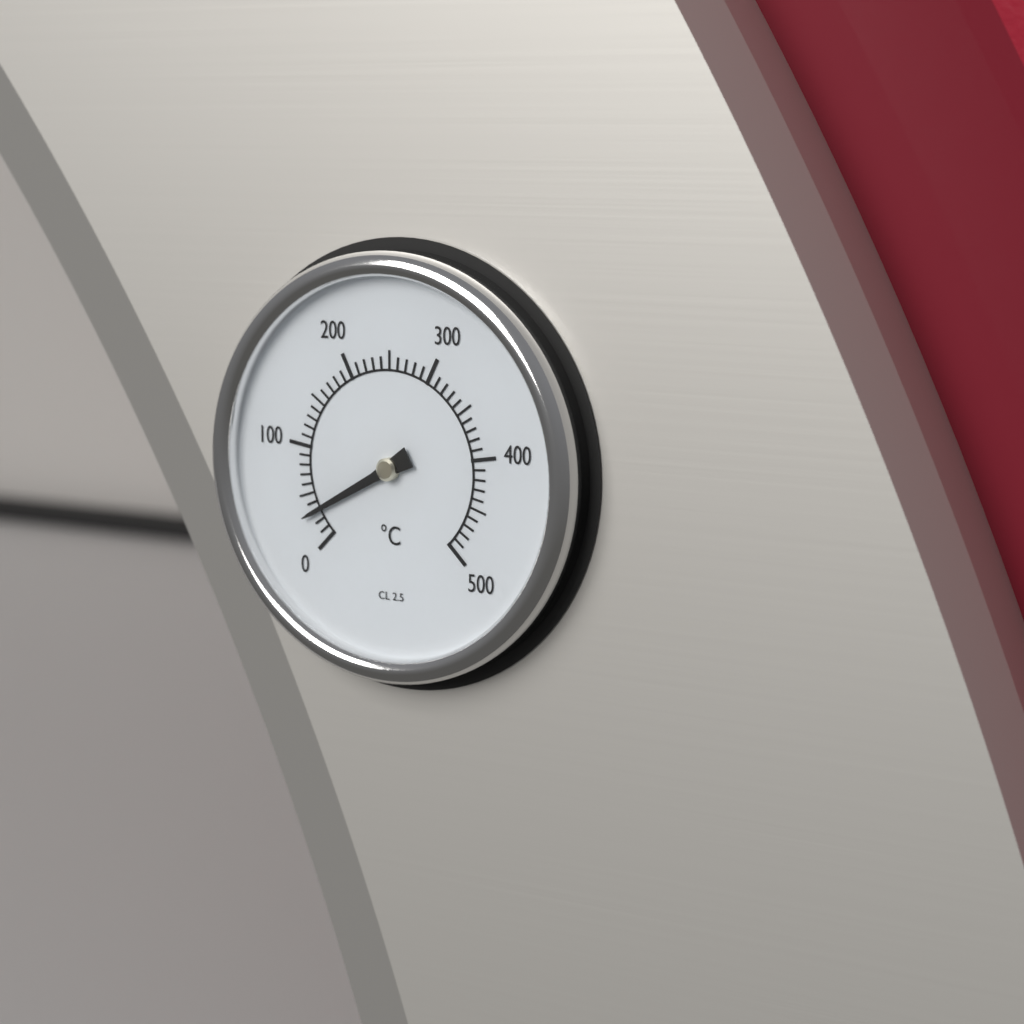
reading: 30 °C
